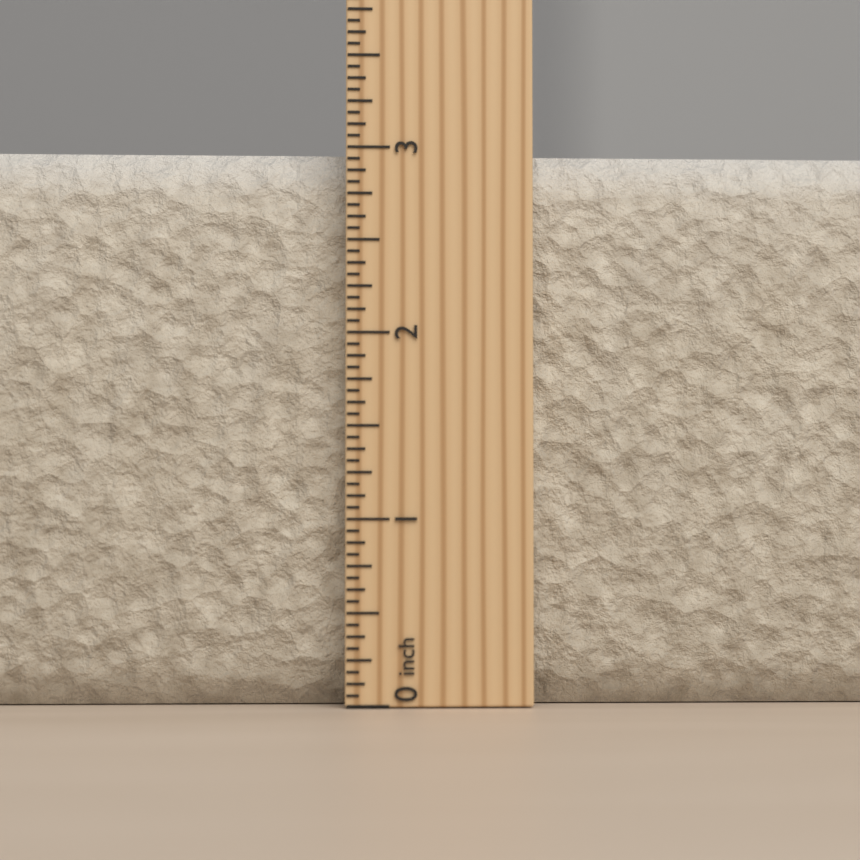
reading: 3.0000 inch
